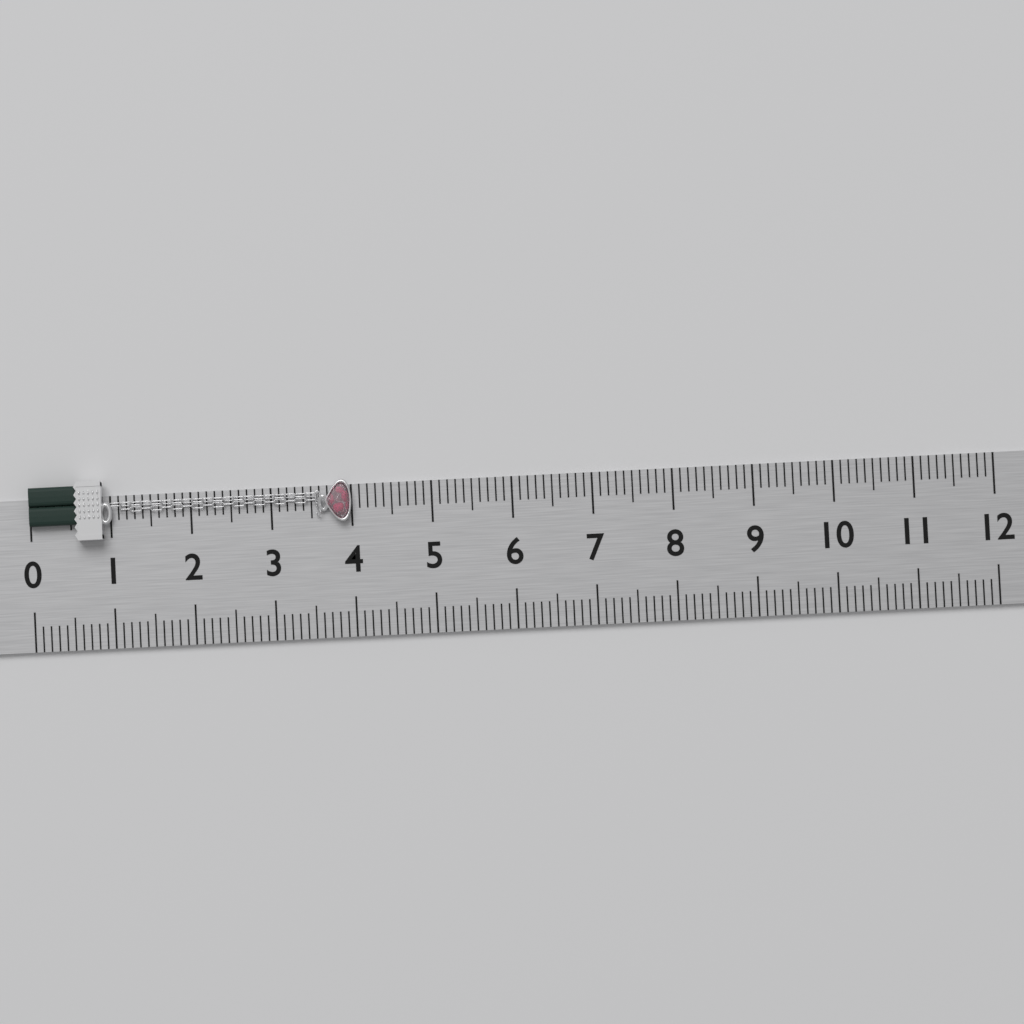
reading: 4.0 (no unit)
